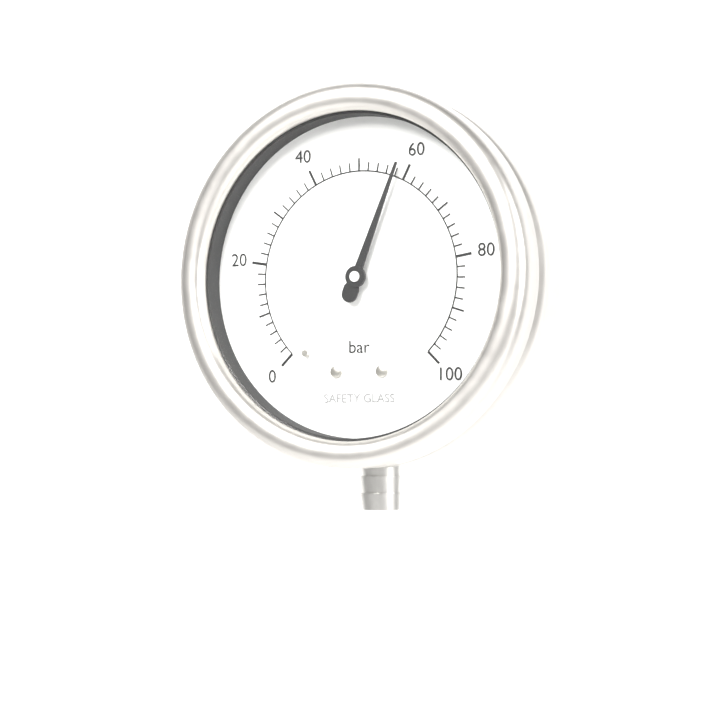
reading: 58 bar
